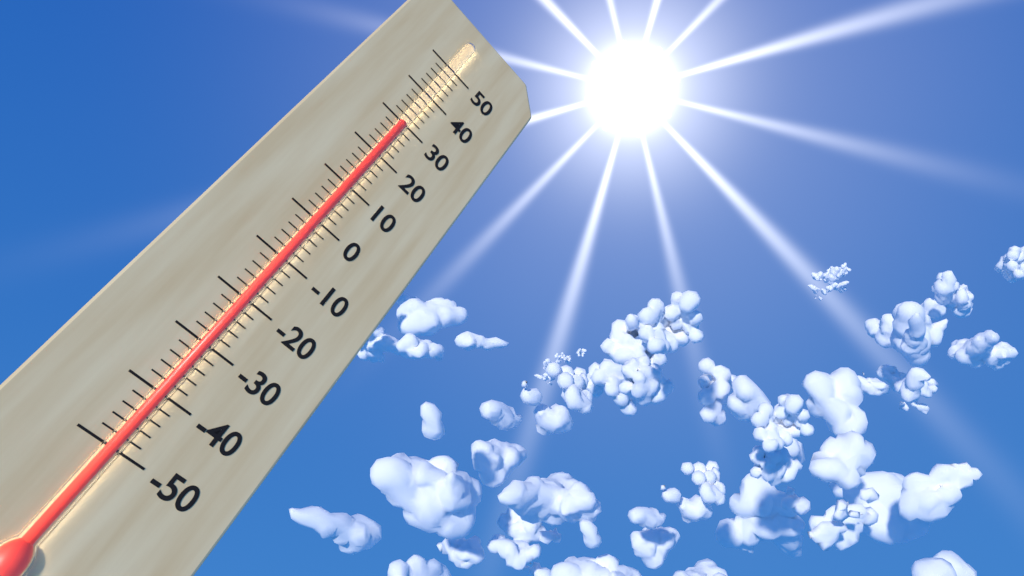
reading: 30 (no unit)
